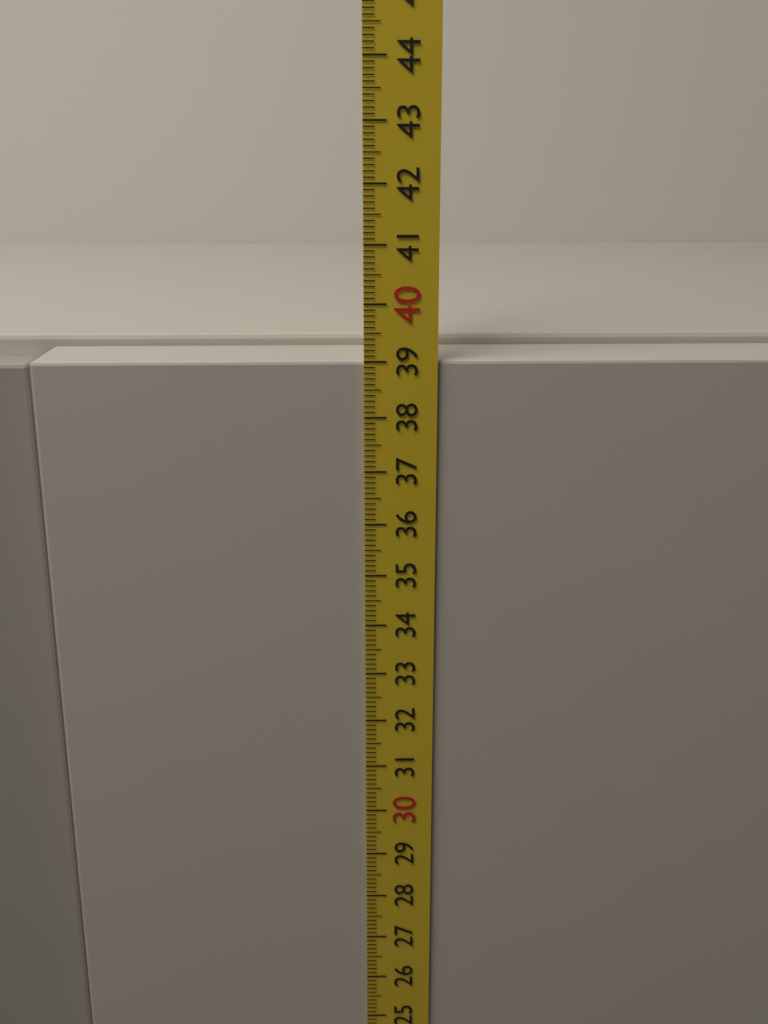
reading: 39.0 cm
